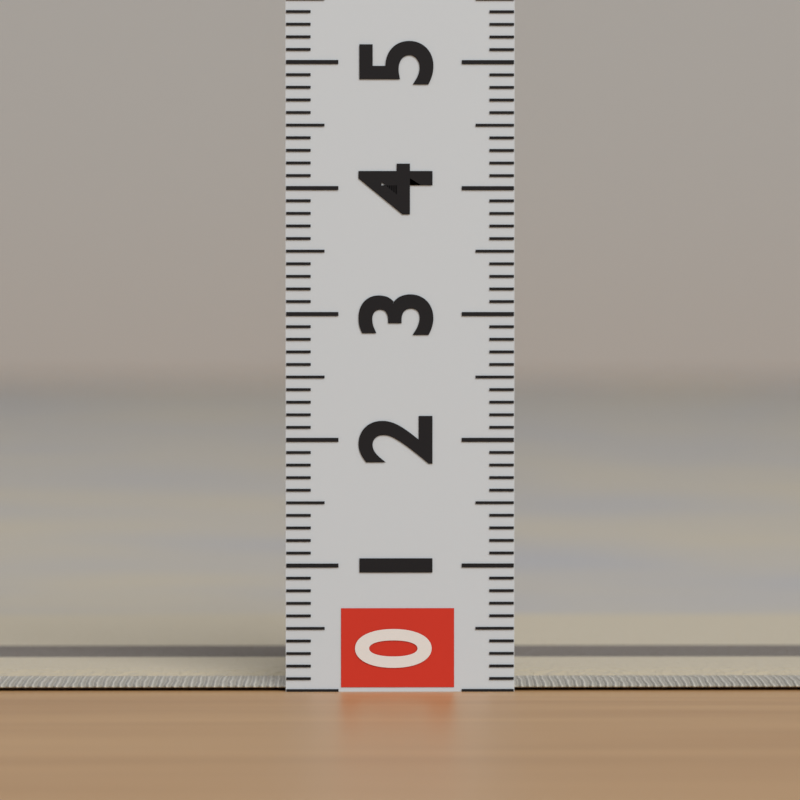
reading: 0.1 (no unit)
